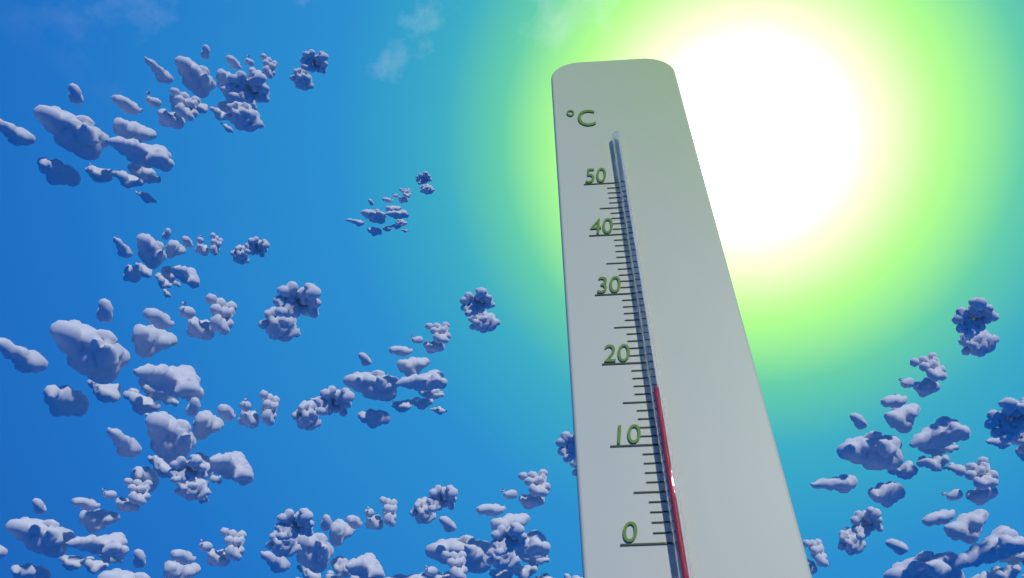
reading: 16 °C
